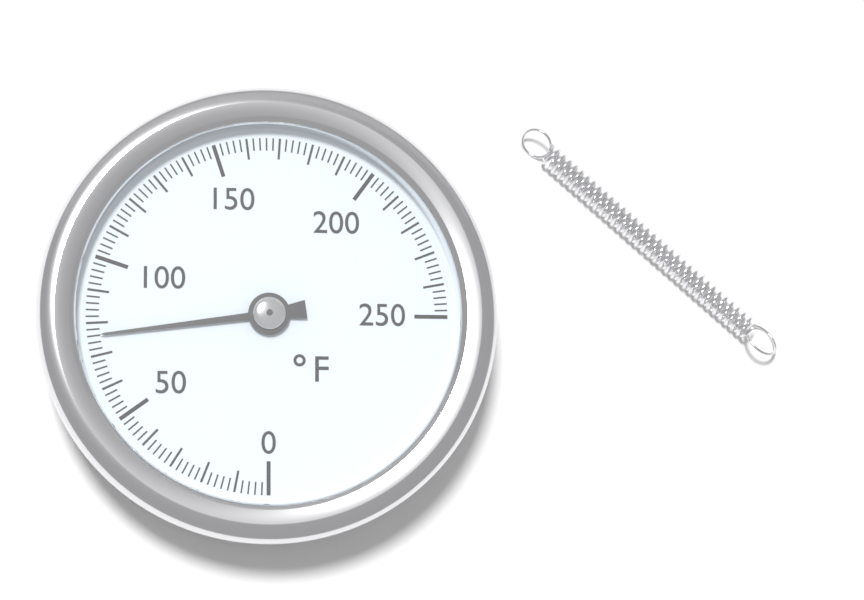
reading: 76 °F
